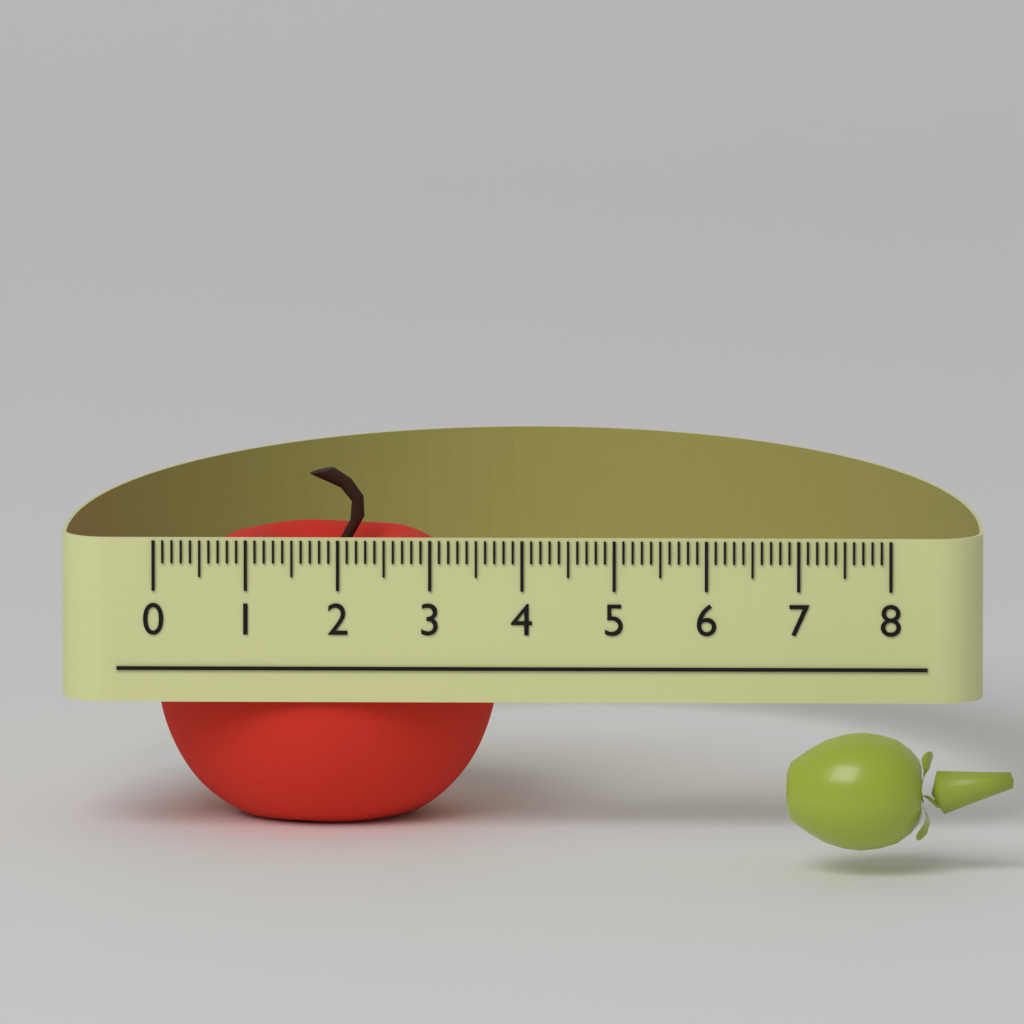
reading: 3.7 (no unit)
